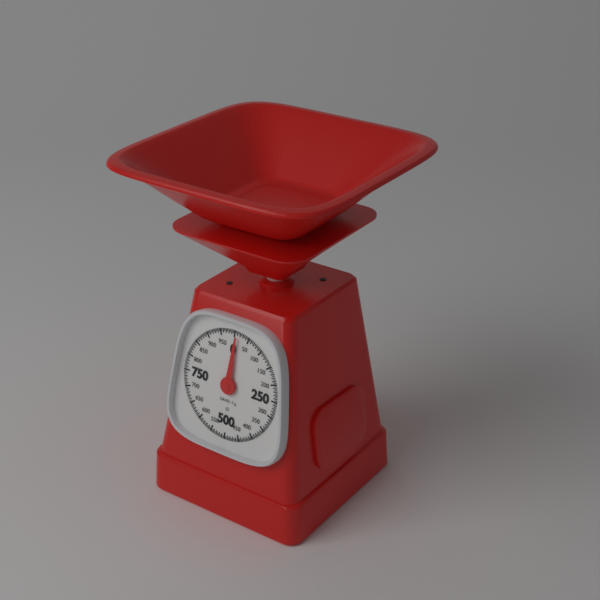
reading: 10 g
